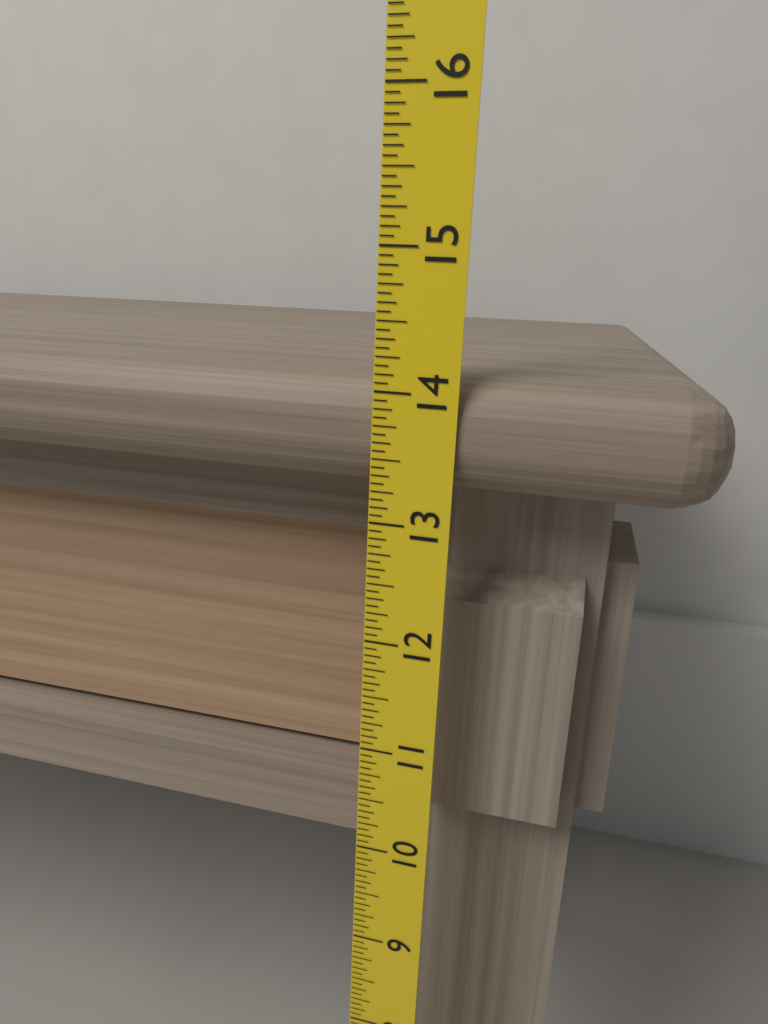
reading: 14.1250 (no unit)
